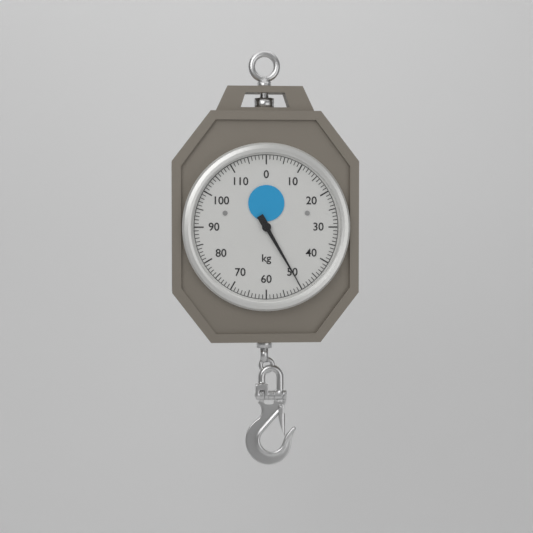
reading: 50 kg
